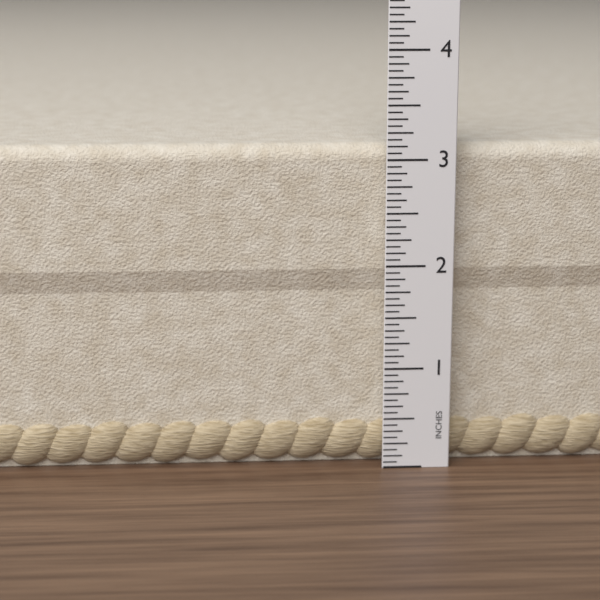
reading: 3.1250 in
